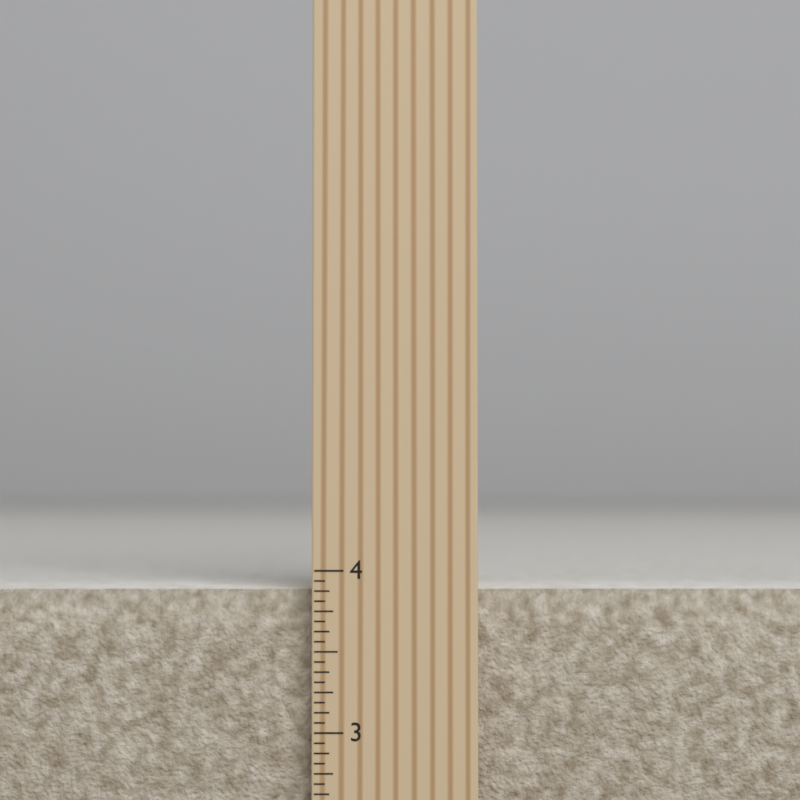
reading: 3.8750 inch
